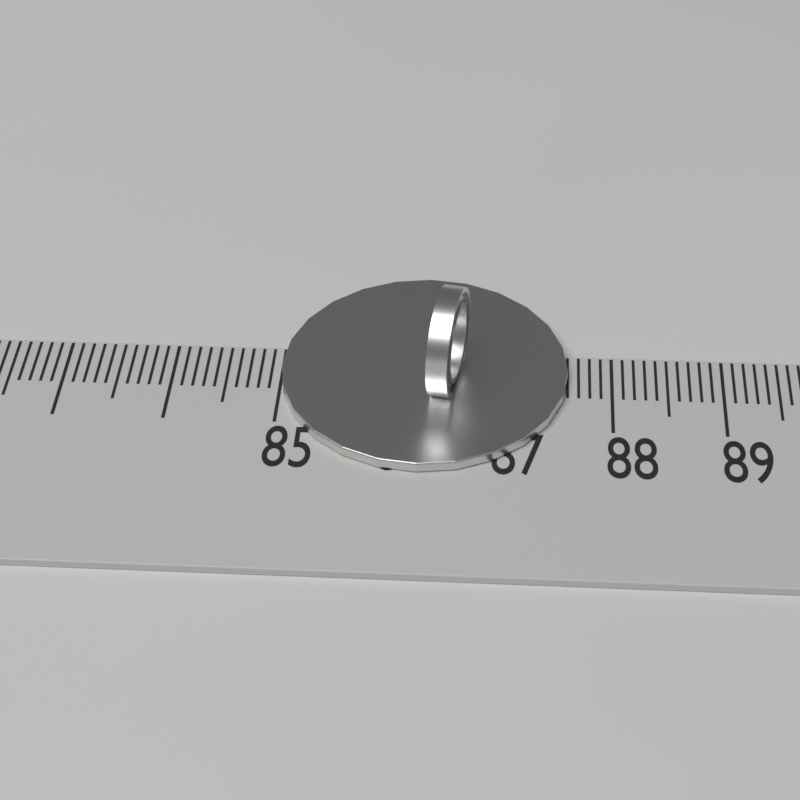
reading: 87.6 (no unit)
